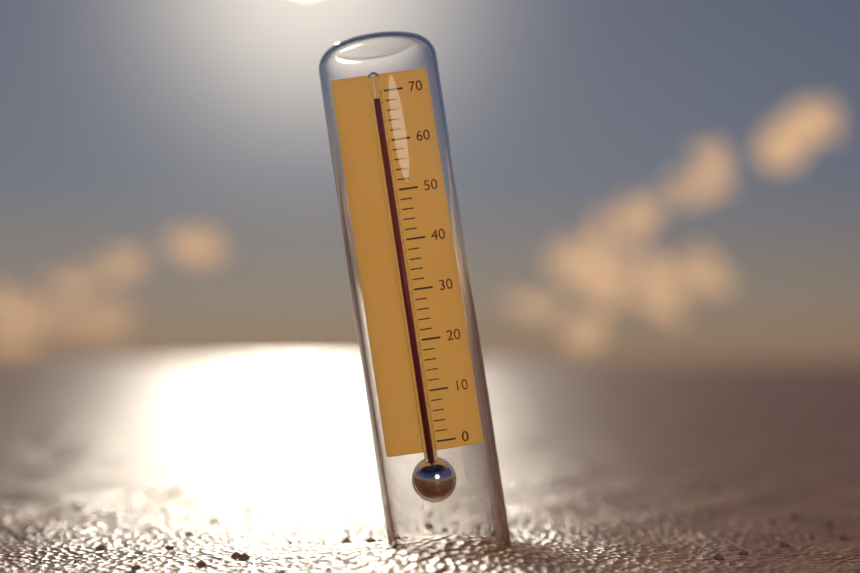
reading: 68 (no unit)
